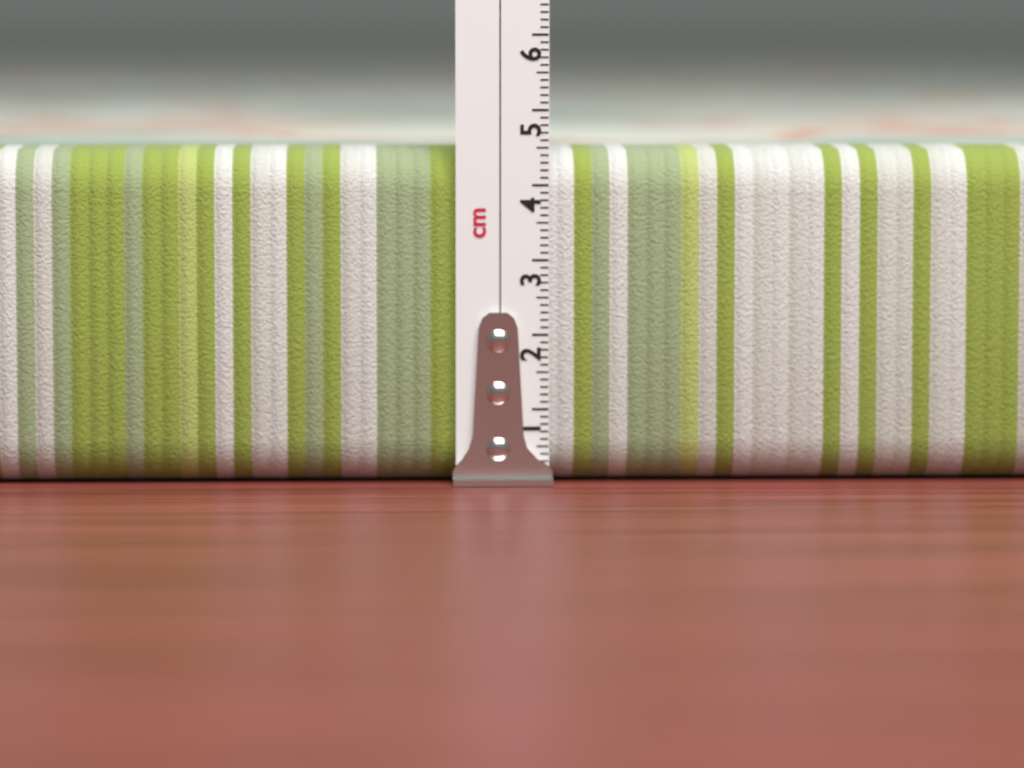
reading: 4.5 cm
